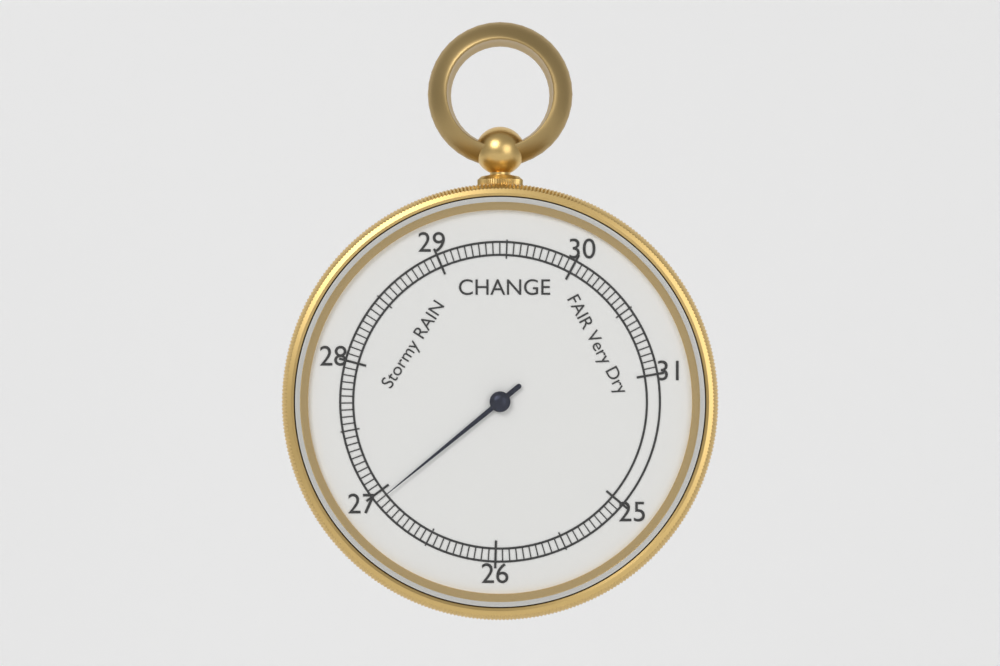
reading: 26.95 inHg
